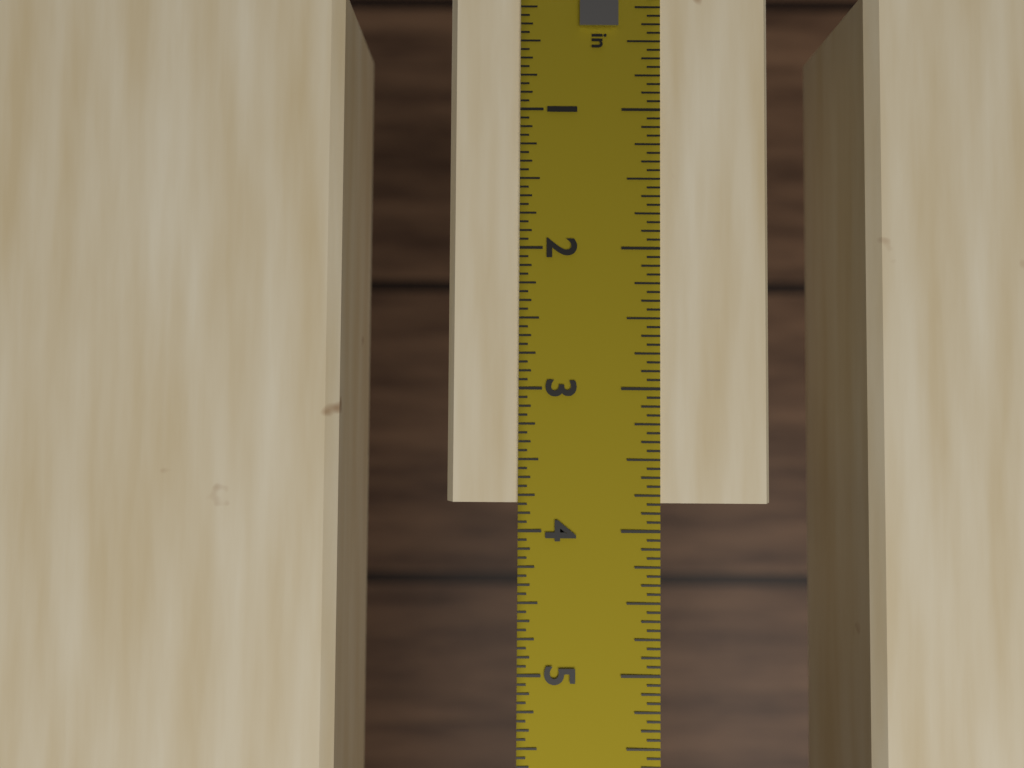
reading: 3.8125 in
